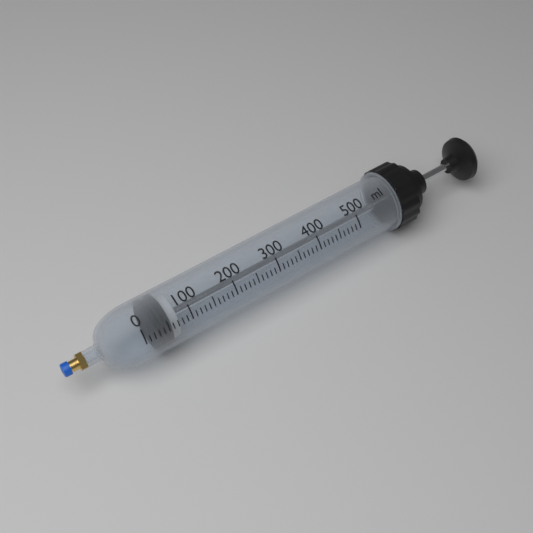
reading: 25 ml
